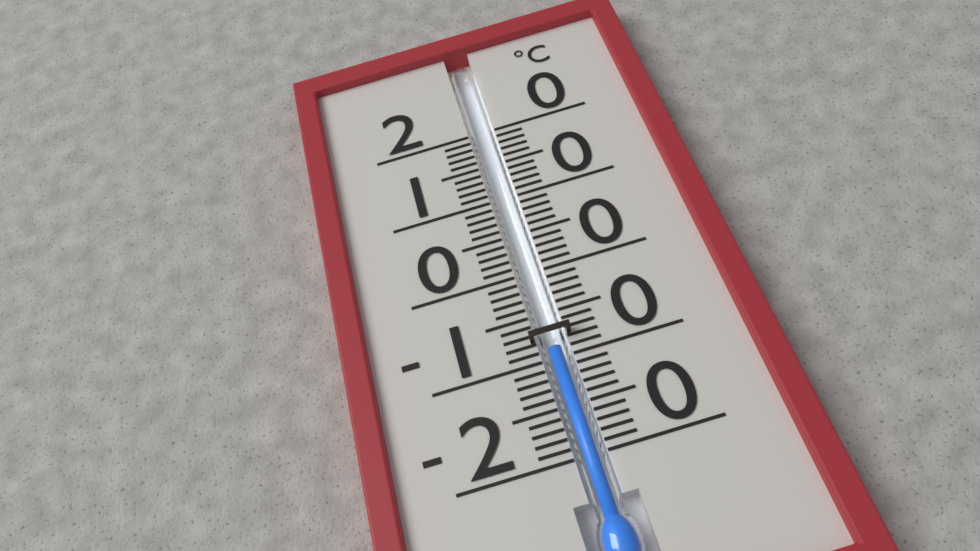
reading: -9 °C
